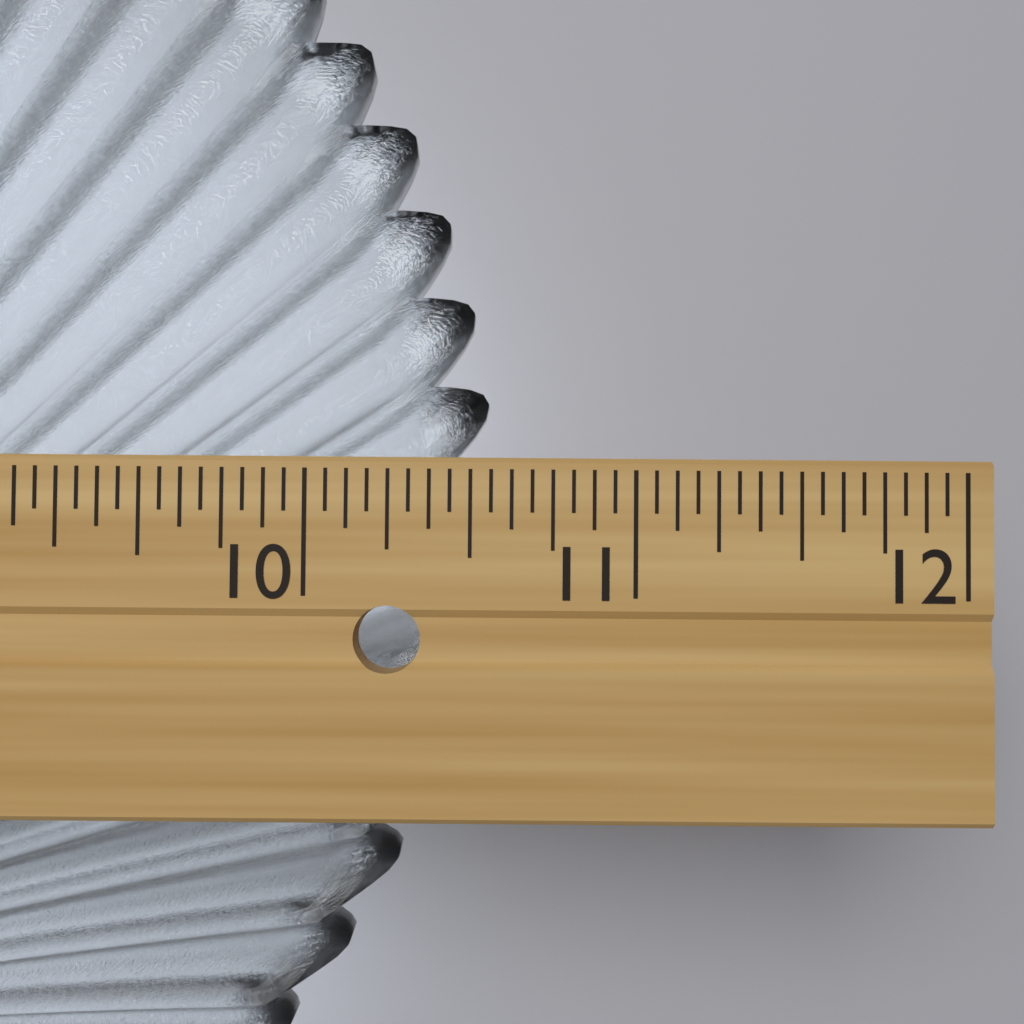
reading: 10.5625 in
